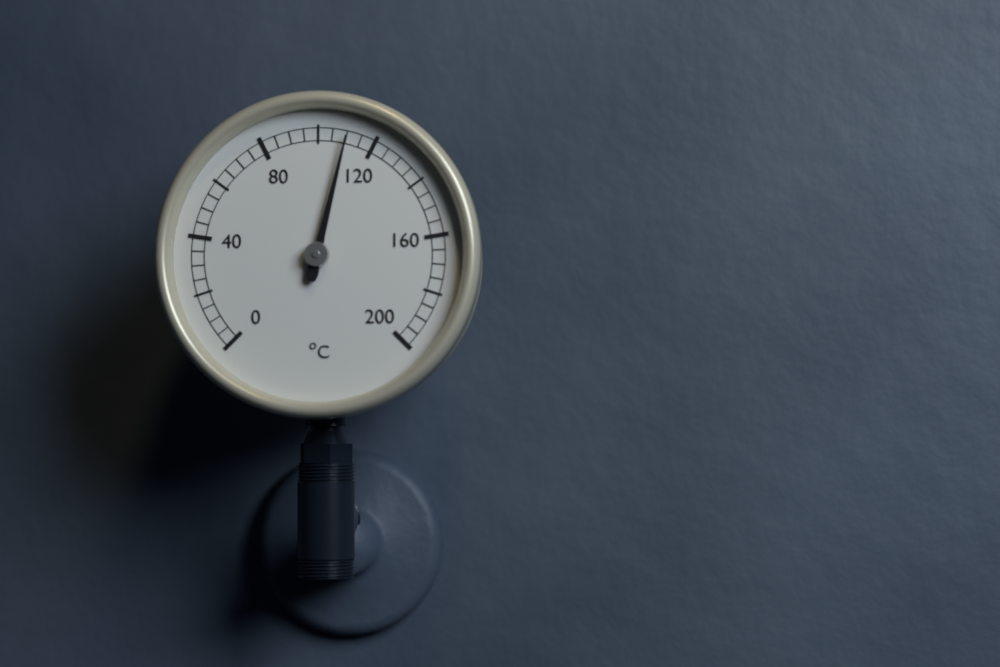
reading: 110 °C
